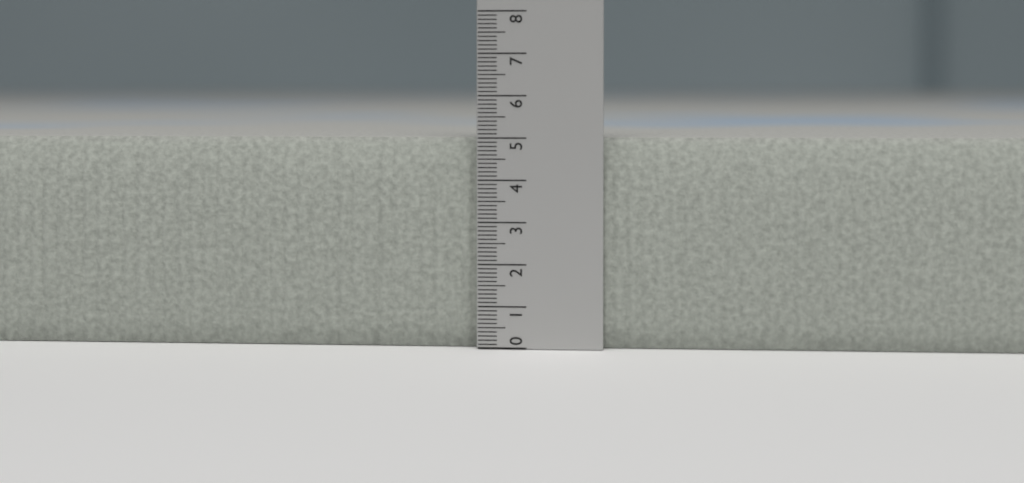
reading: 5.0 (no unit)
